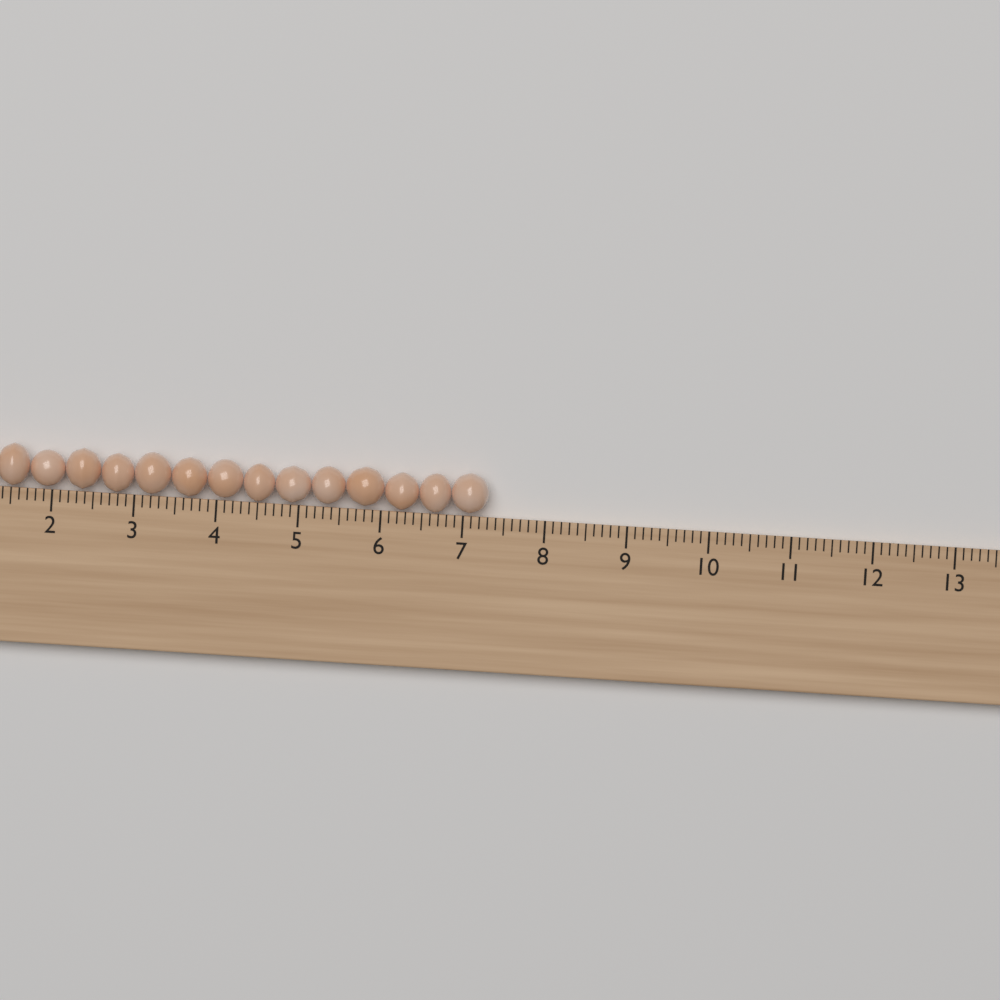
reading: 7.3 cm
